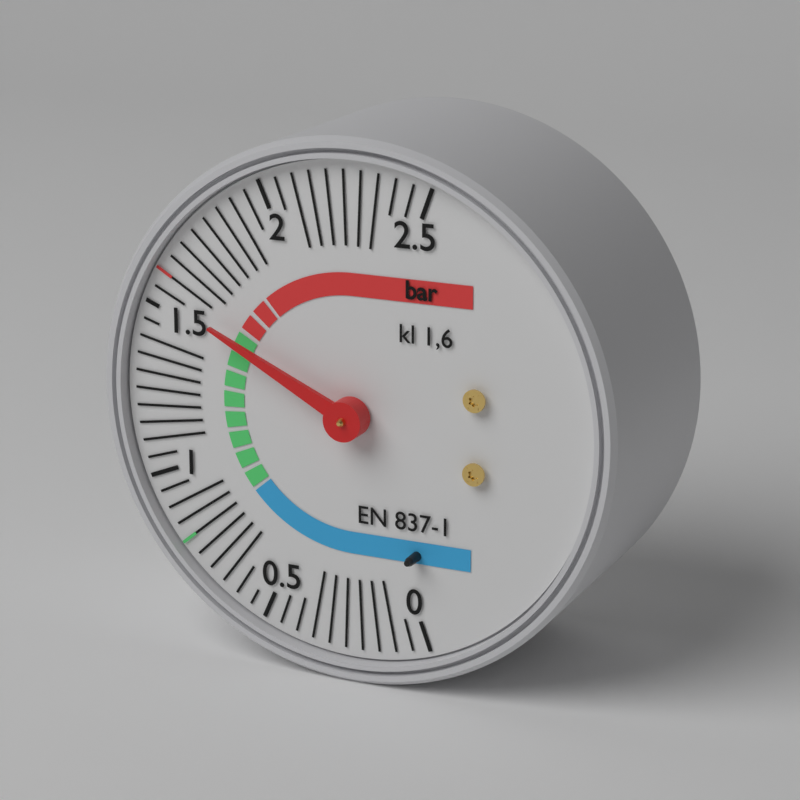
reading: 1.55 bar
